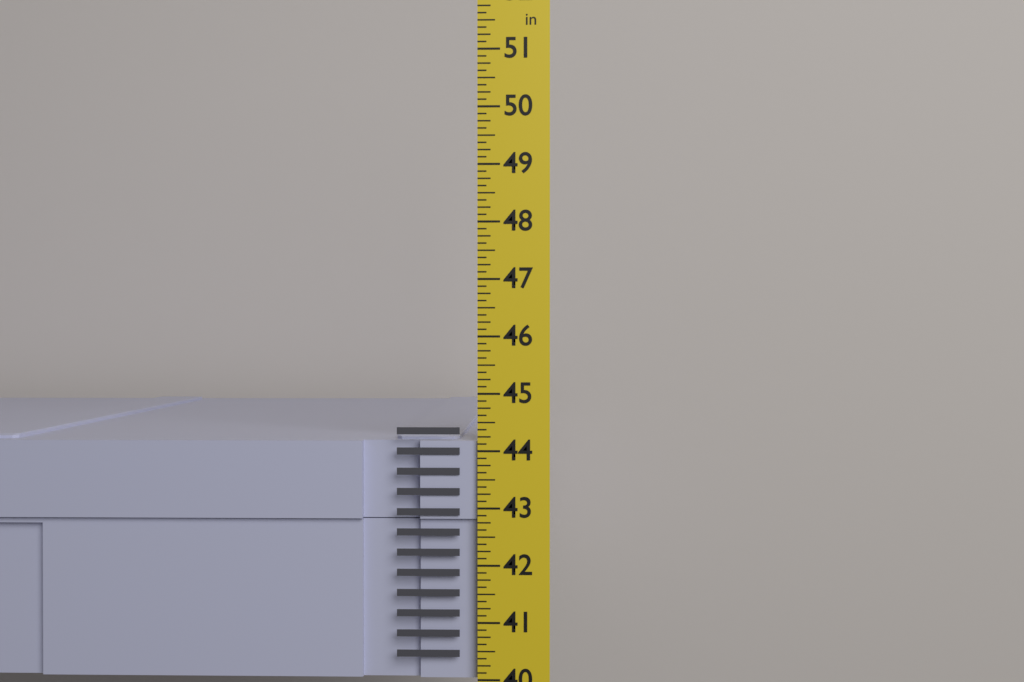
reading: 44.250 in
